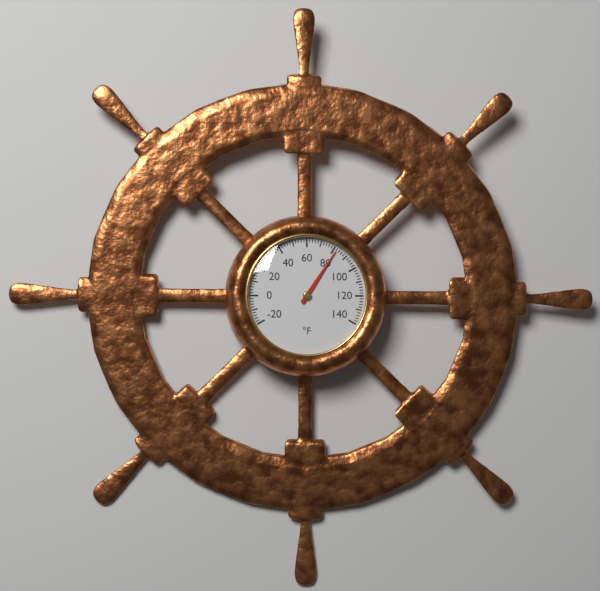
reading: 82 °F
